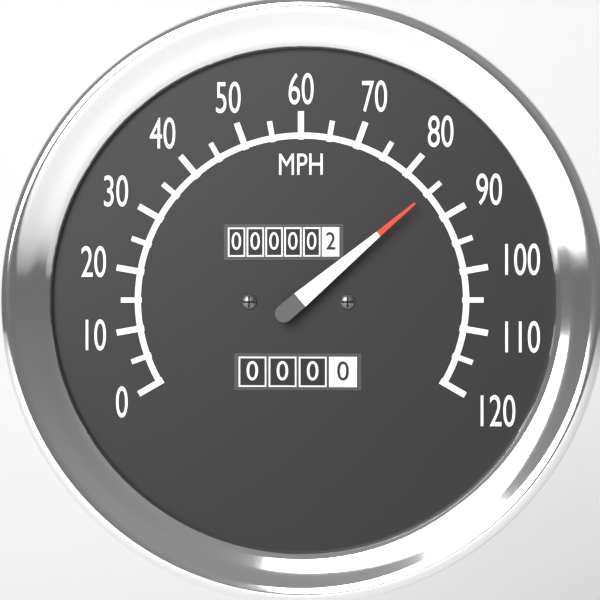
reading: 85 MPH
